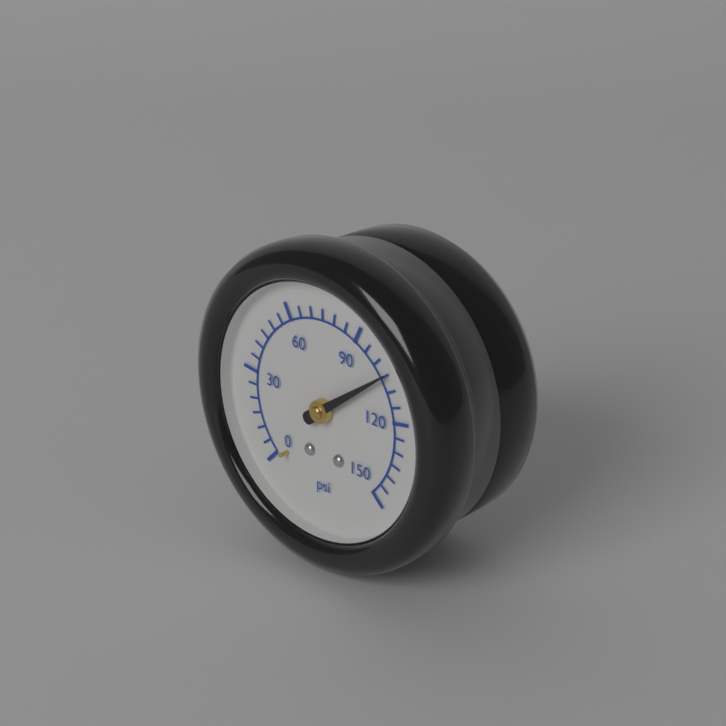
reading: 105 psi
